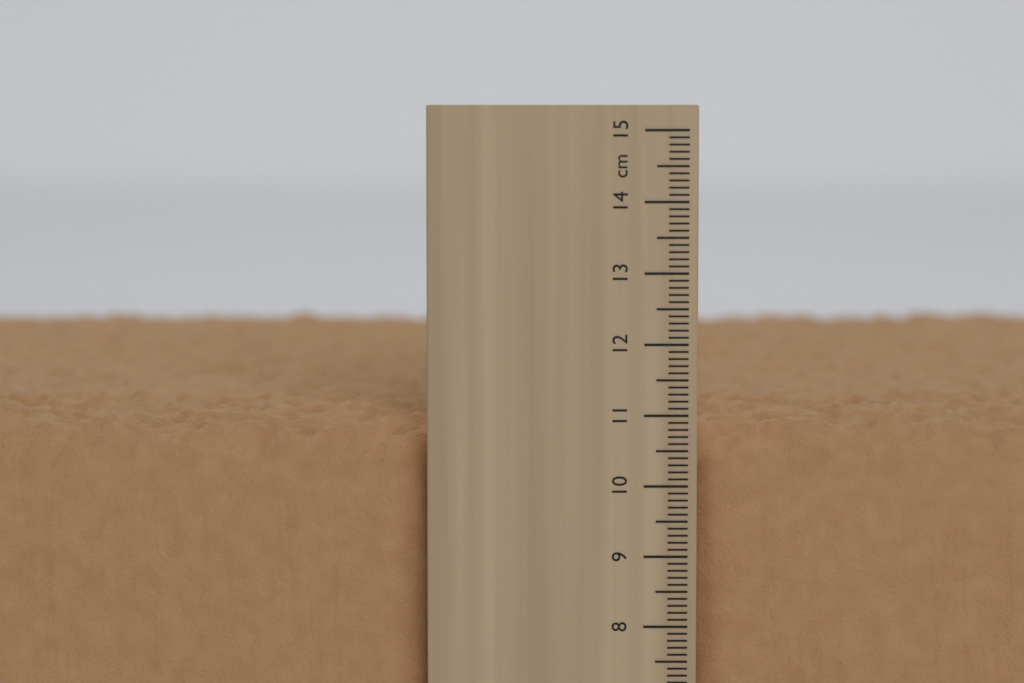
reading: 11.0 cm
